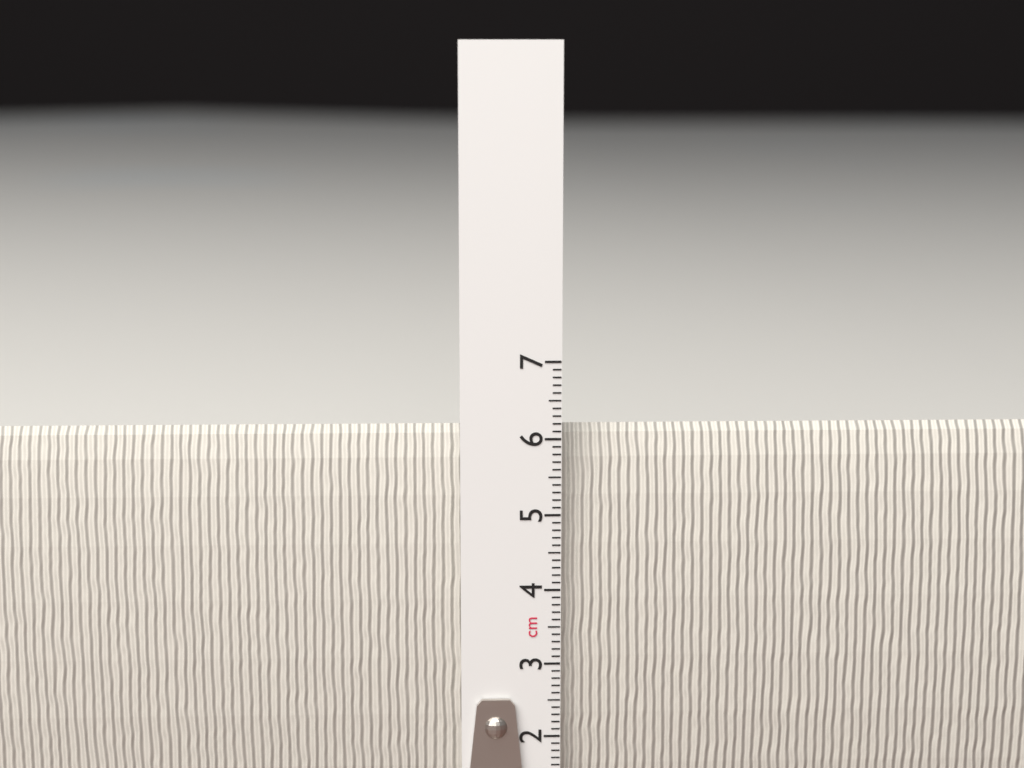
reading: 6.1 cm
